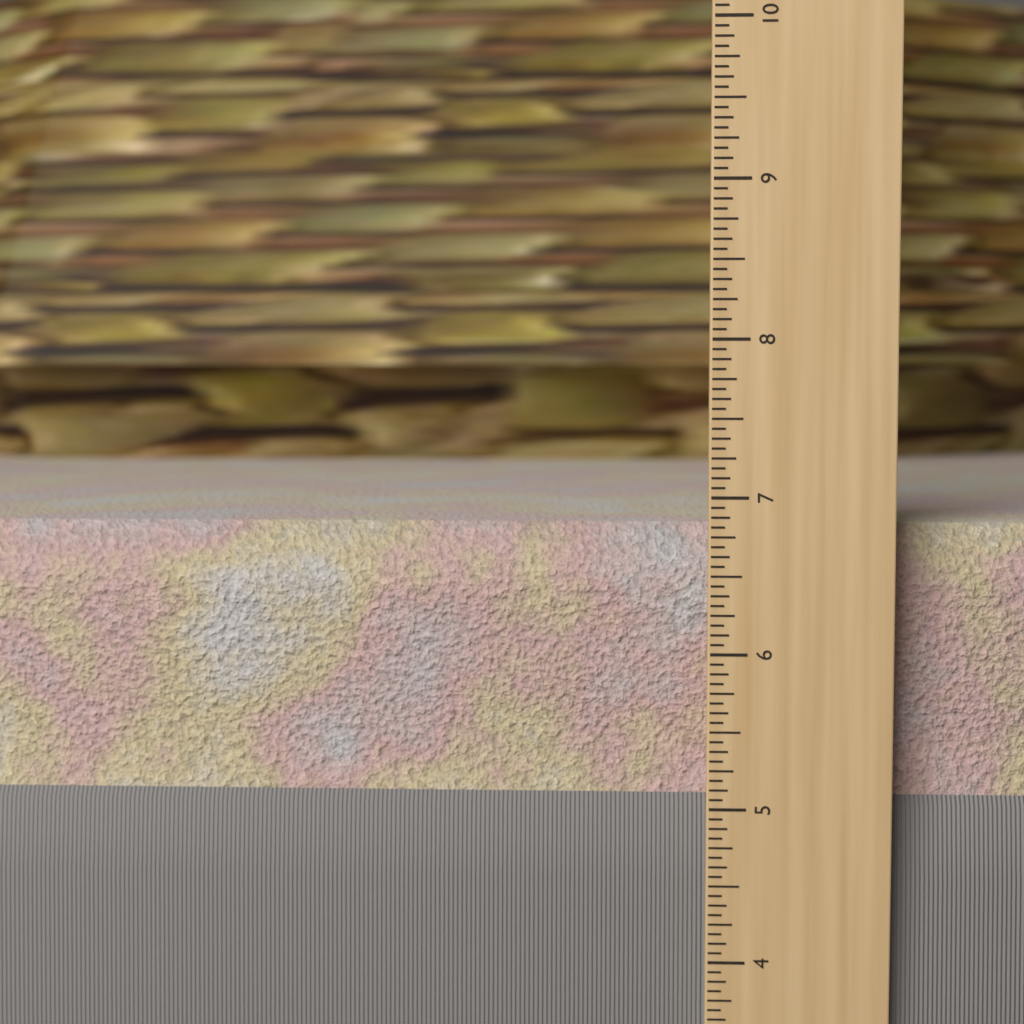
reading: 6.8125 in
